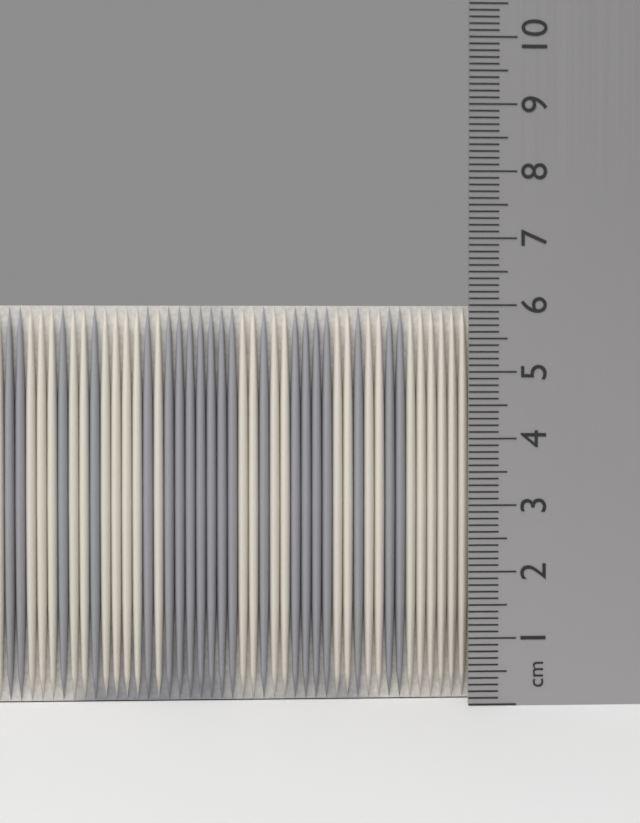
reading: 6.0 cm
